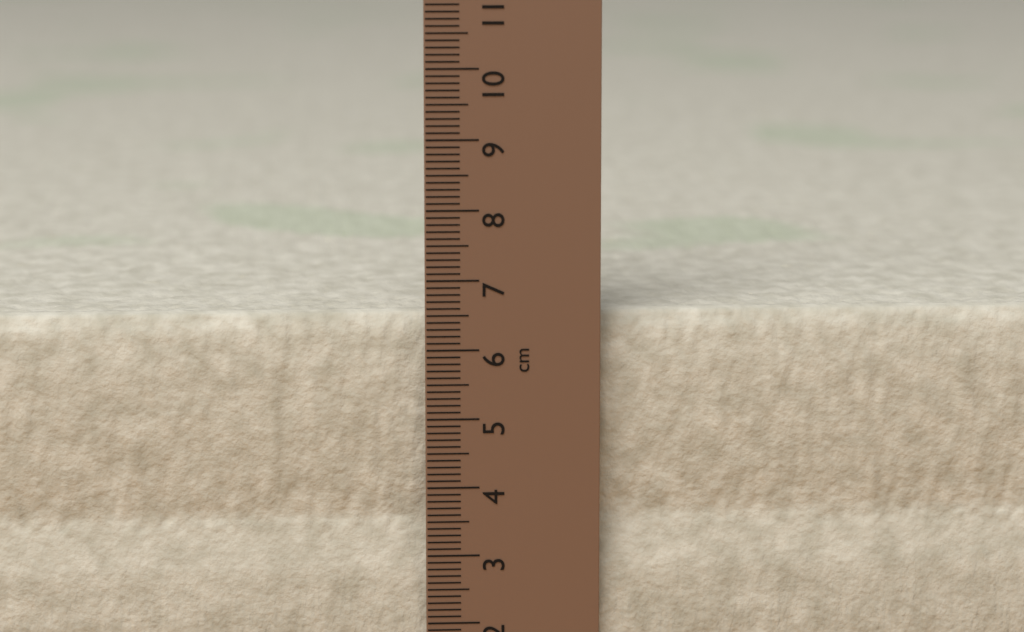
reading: 6.5 cm
